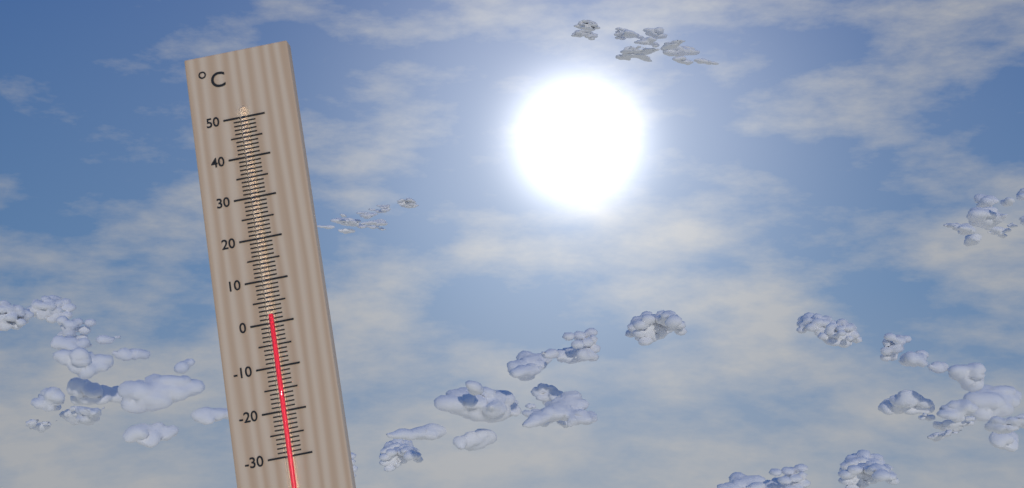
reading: 2 °C
